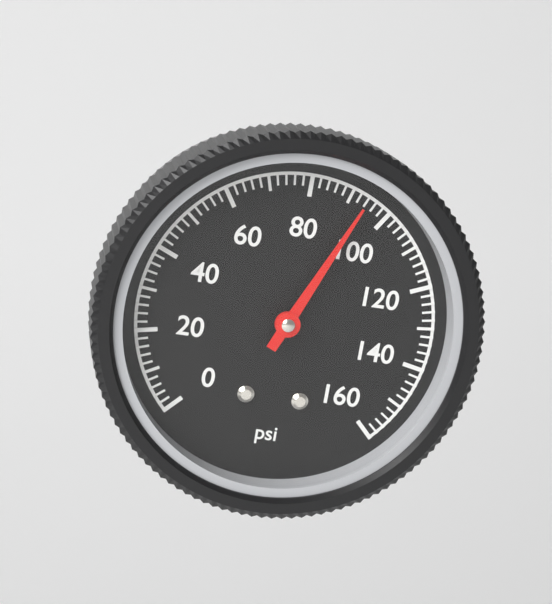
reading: 94 psi
